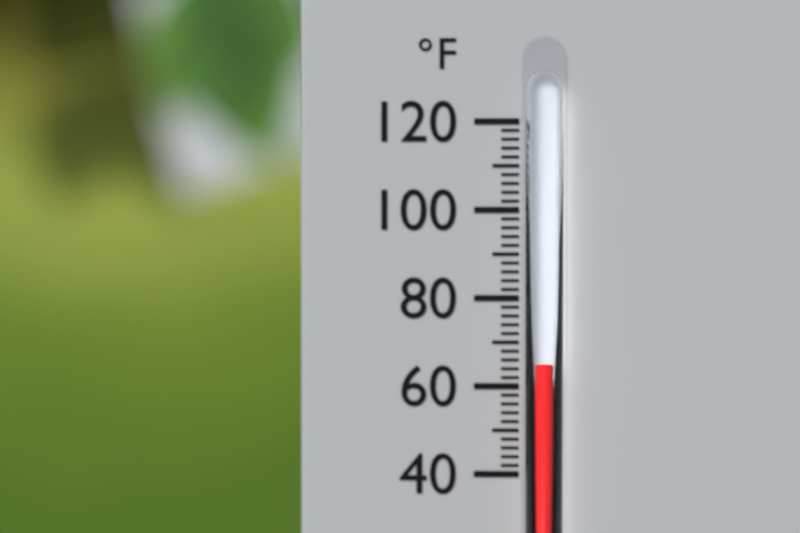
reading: 66 °F
